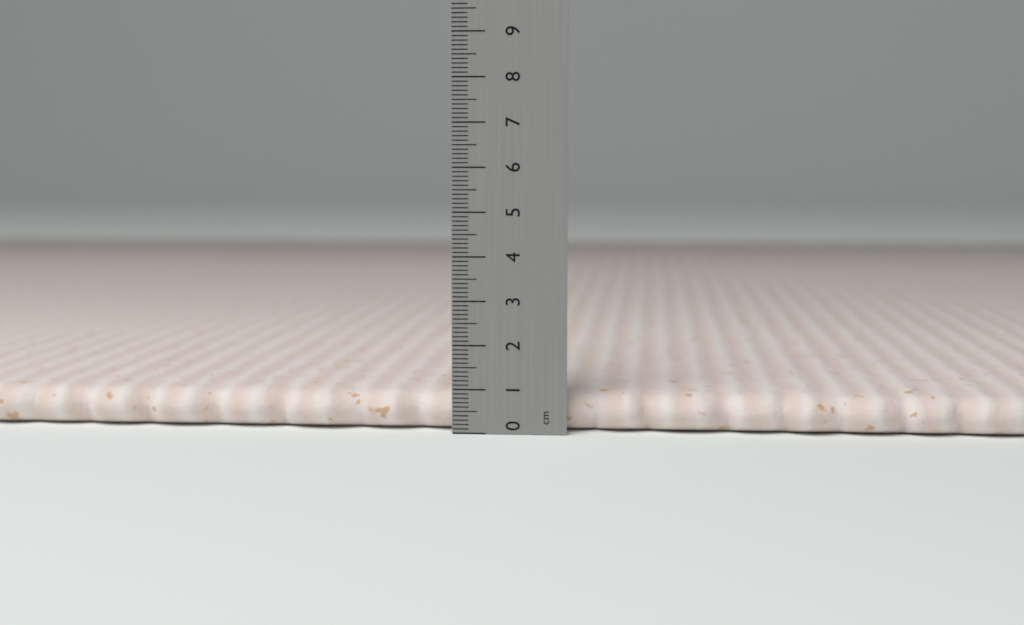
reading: 0.9 cm
